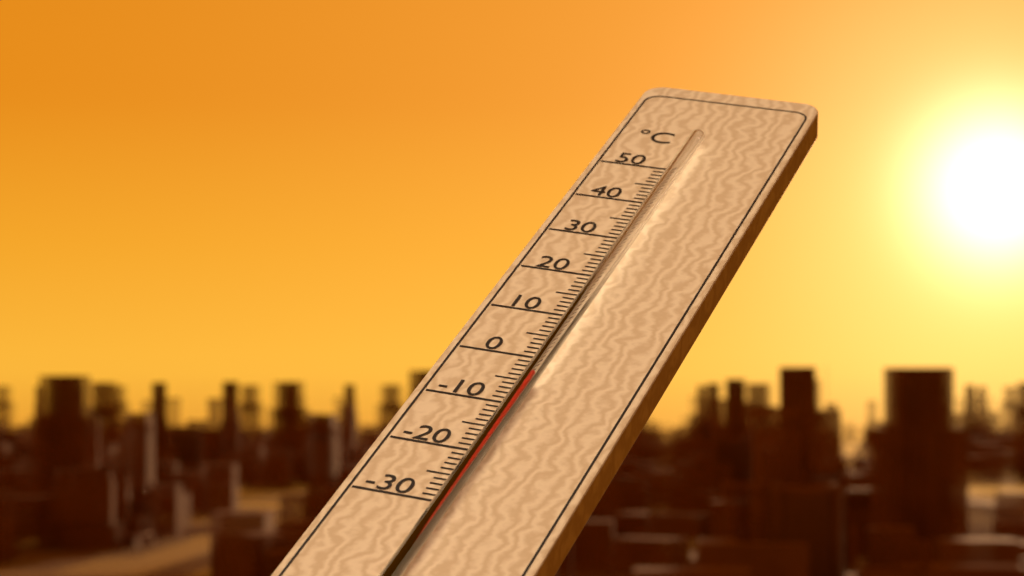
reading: -6 °C
